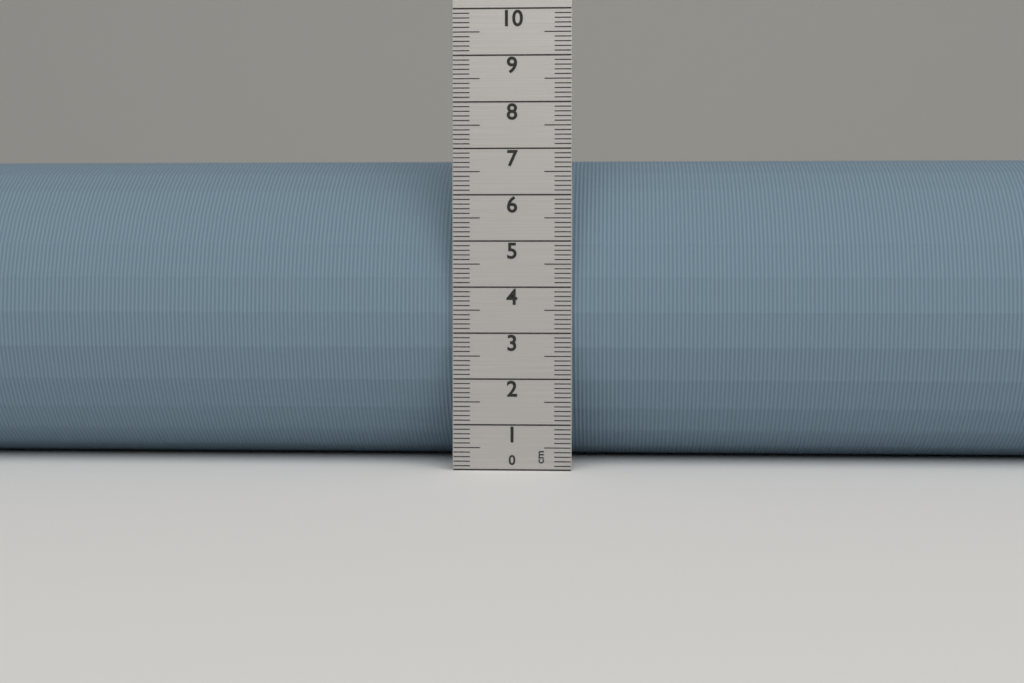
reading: 6.9 cm
